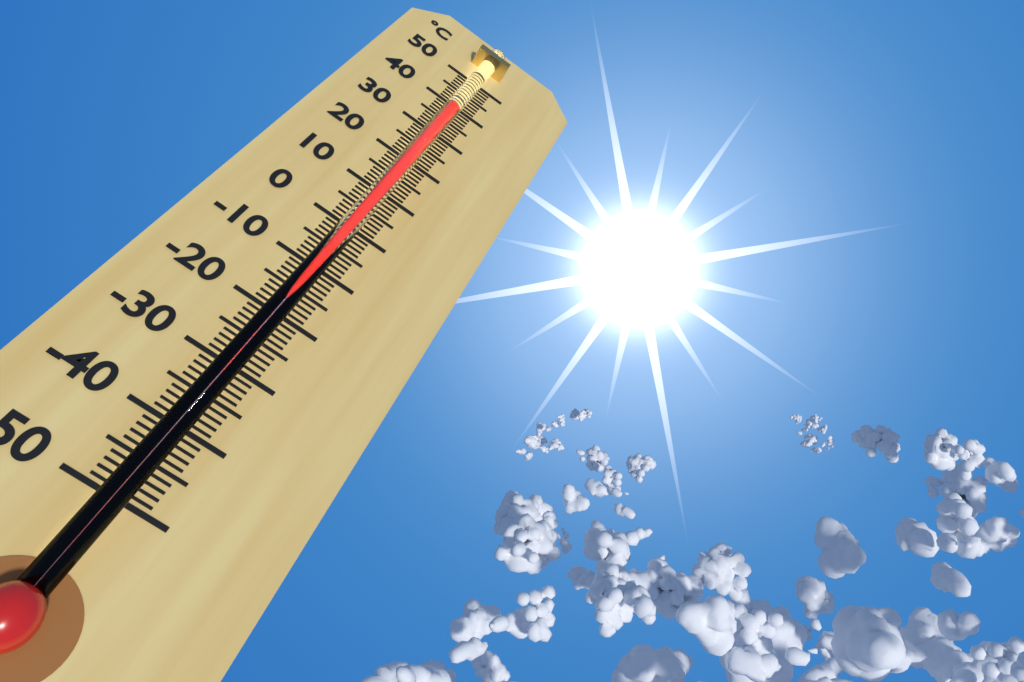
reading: 37 °C
